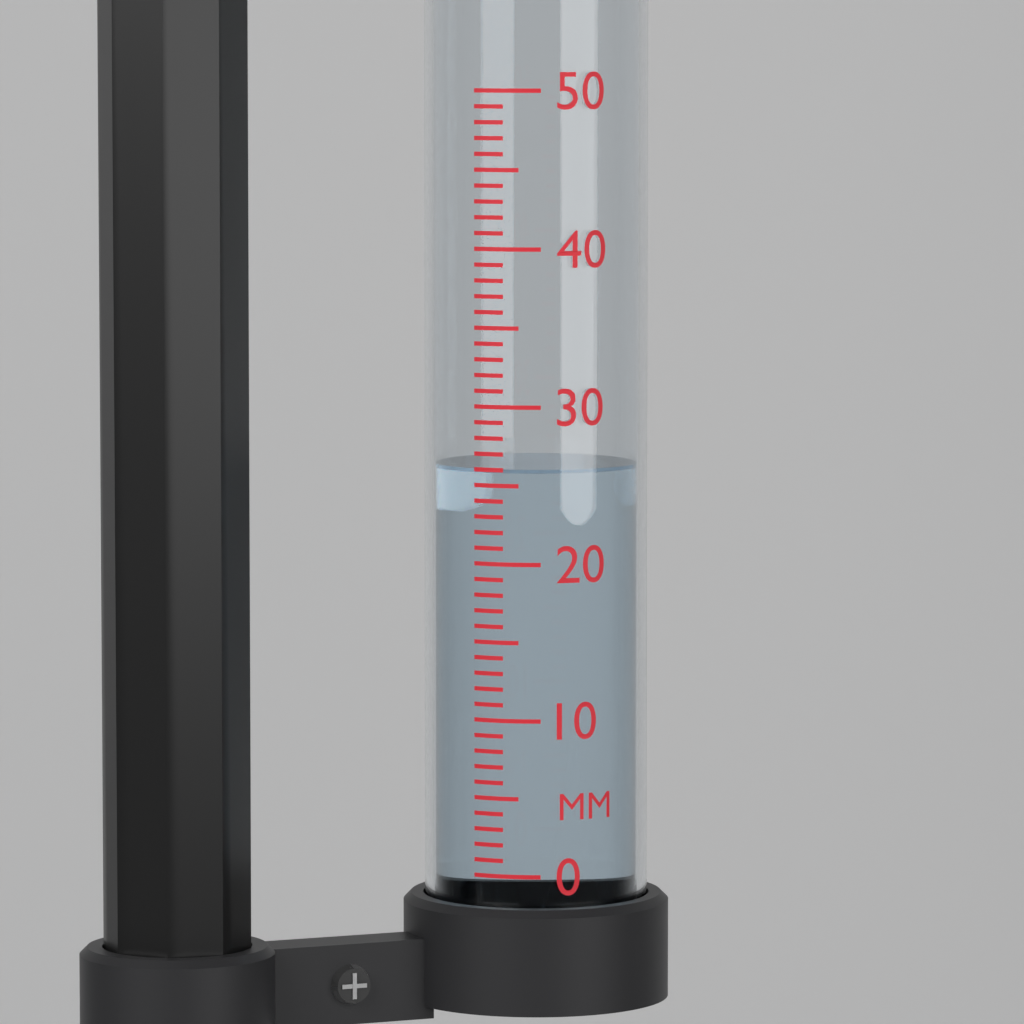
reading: 26 mm
